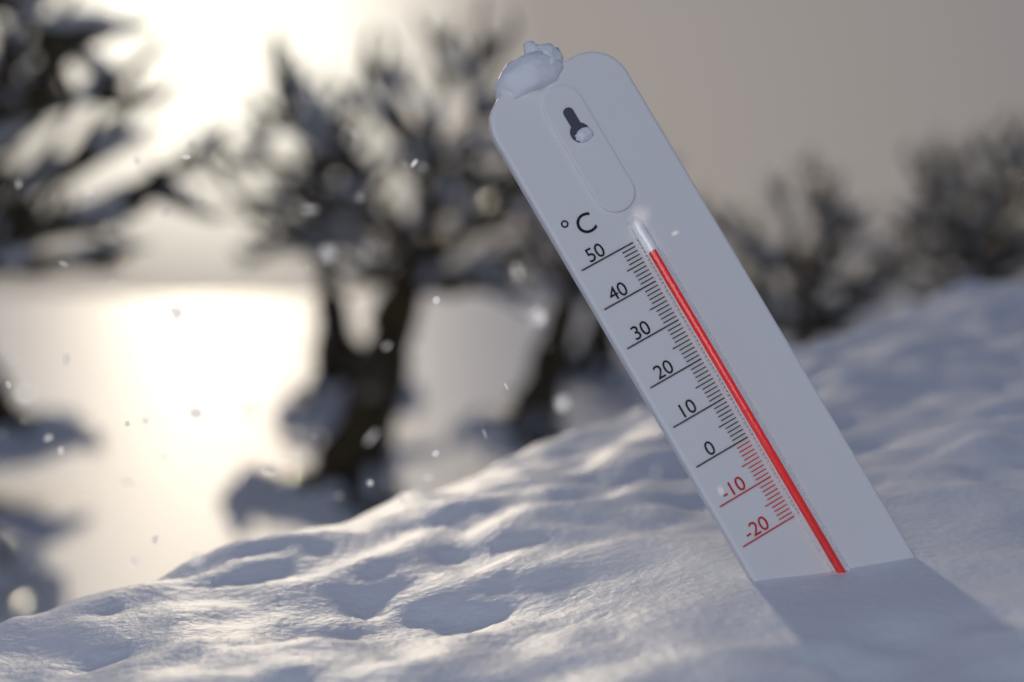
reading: 46 °C
